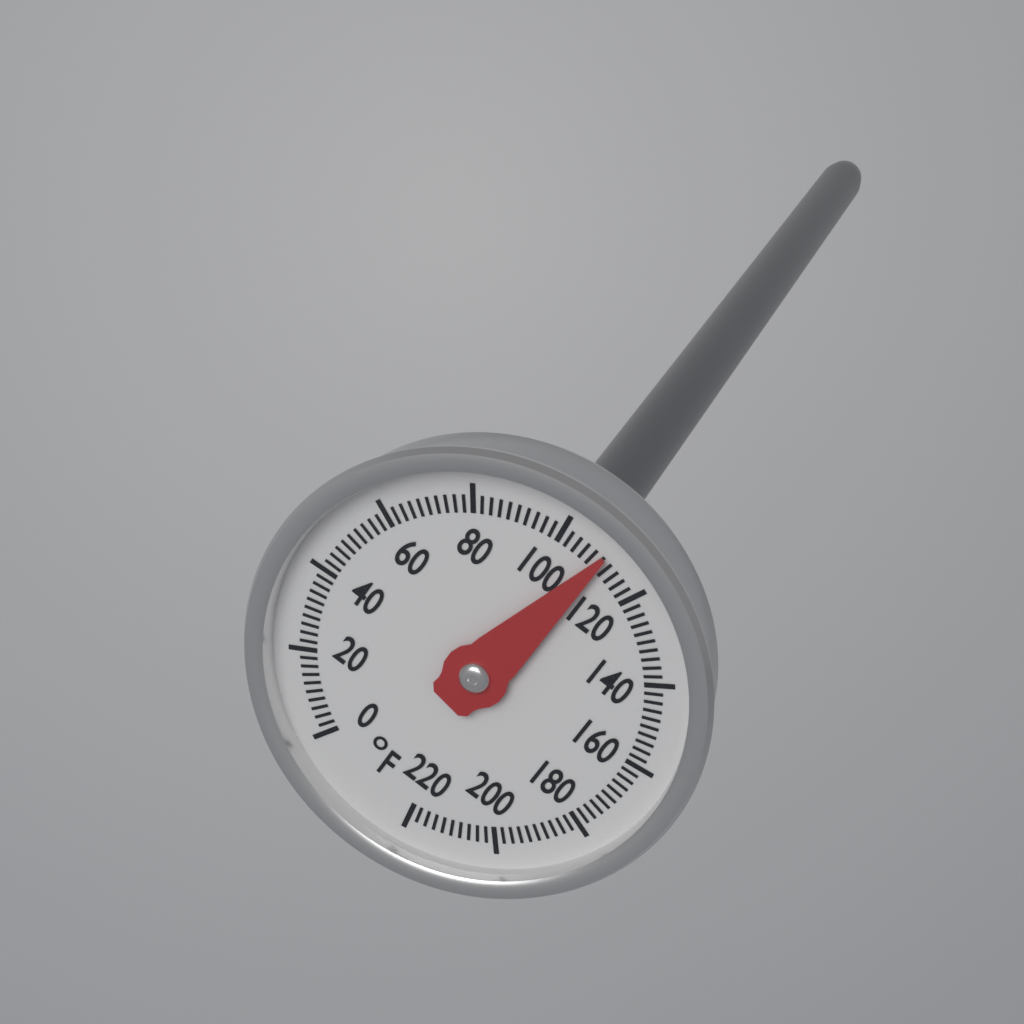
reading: 110 °F
